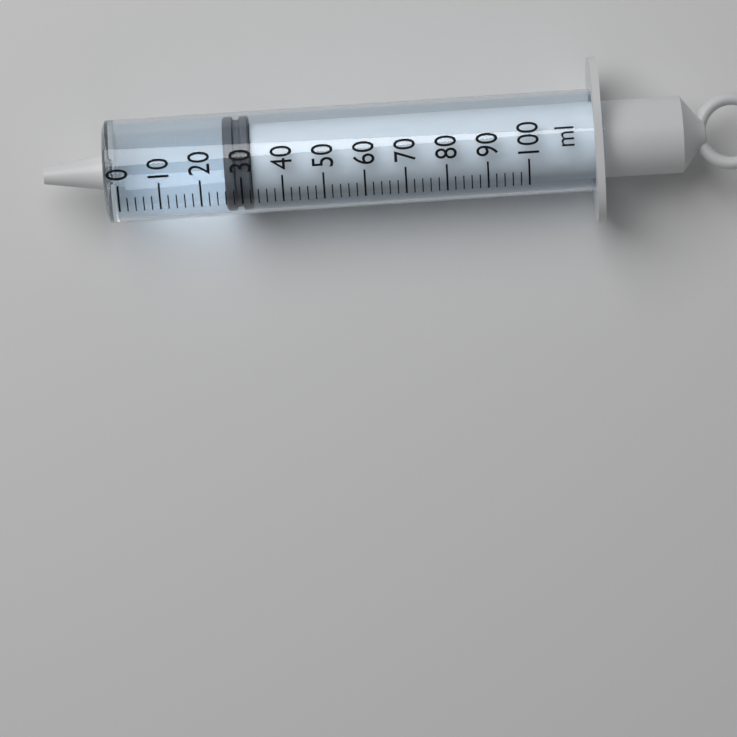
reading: 26 ml
